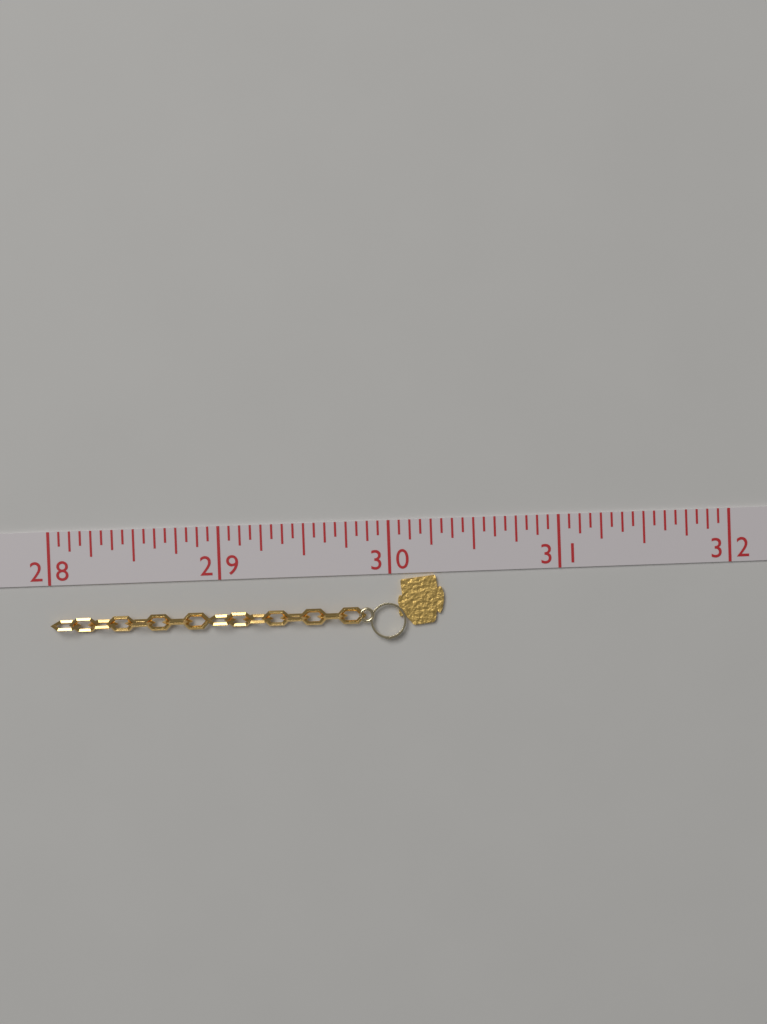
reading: 30.3125 (no unit)
